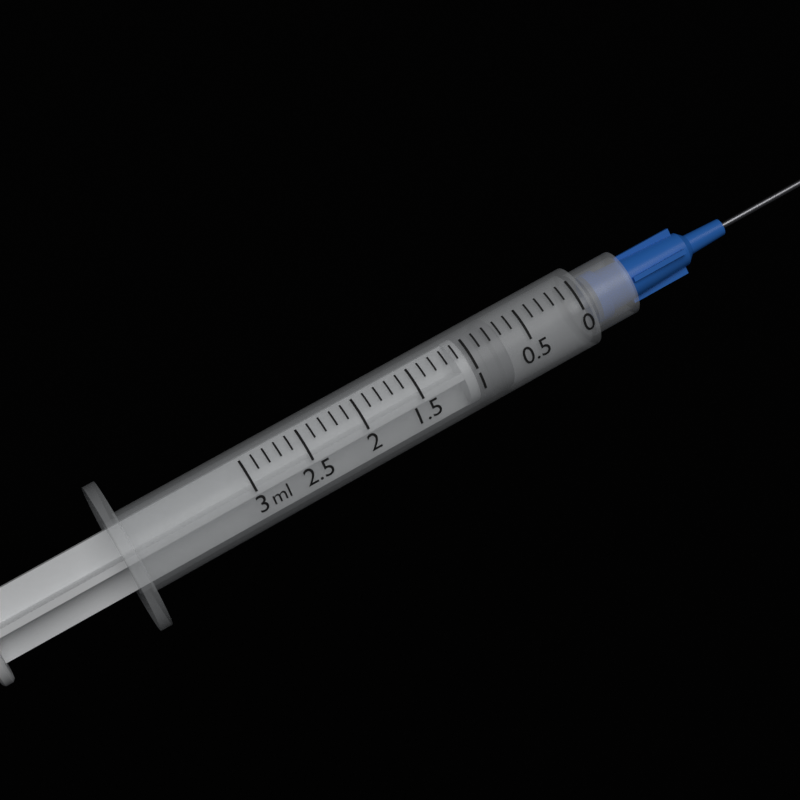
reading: 0.7 ml
